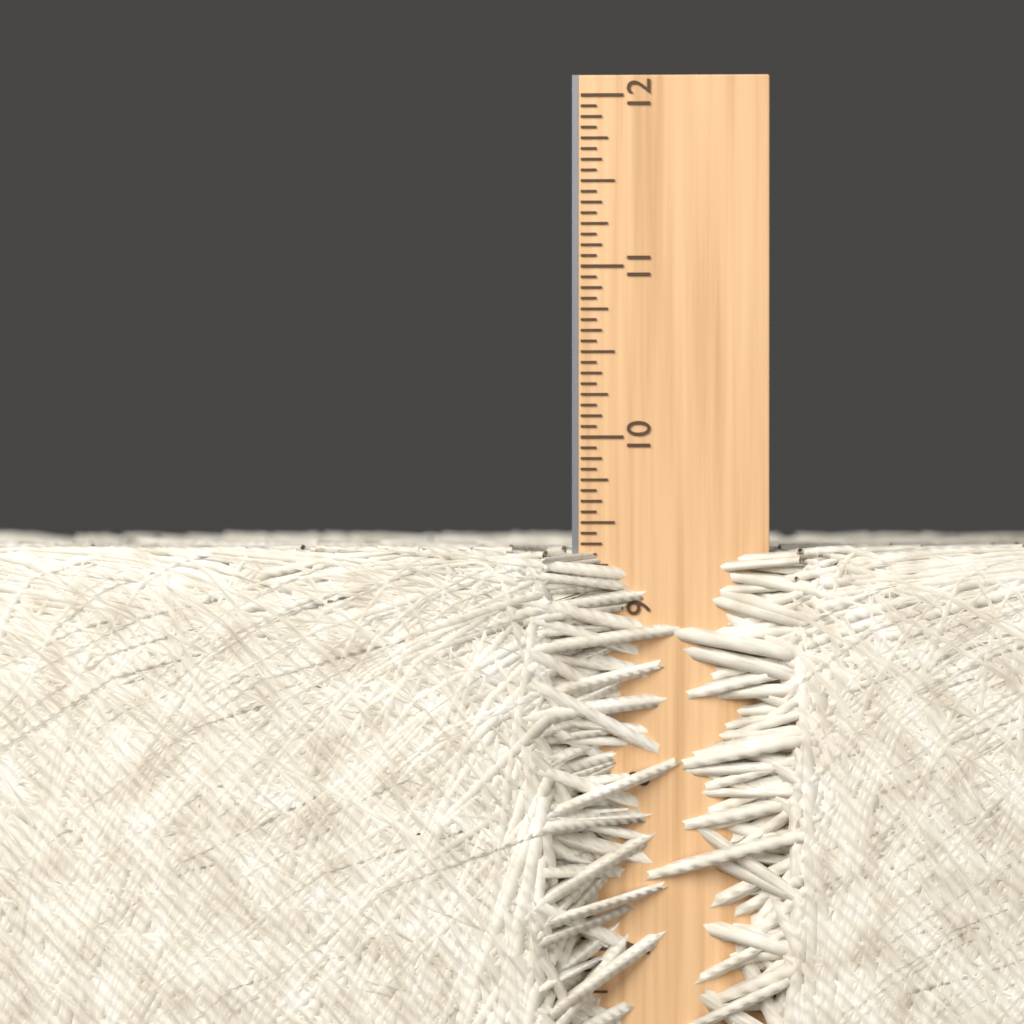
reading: 9.3750 in
